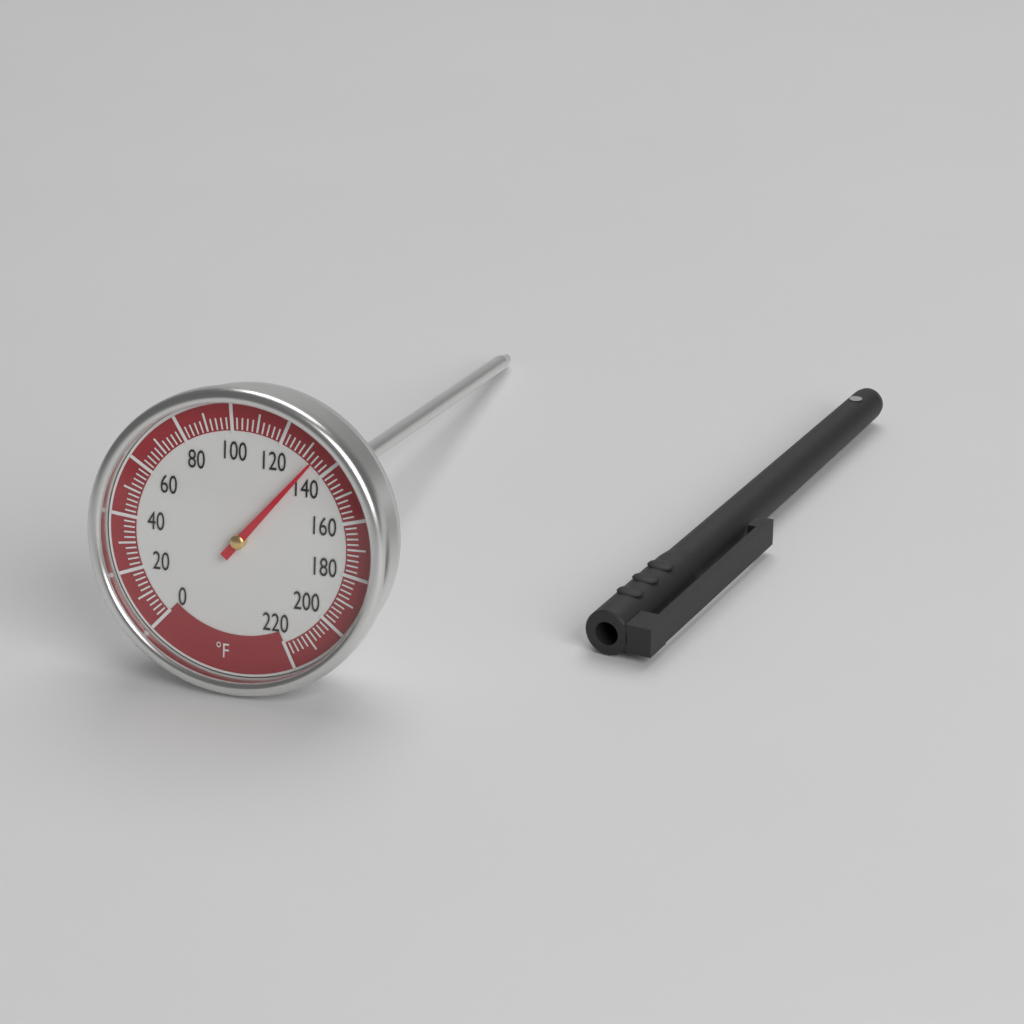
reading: 134 °F
